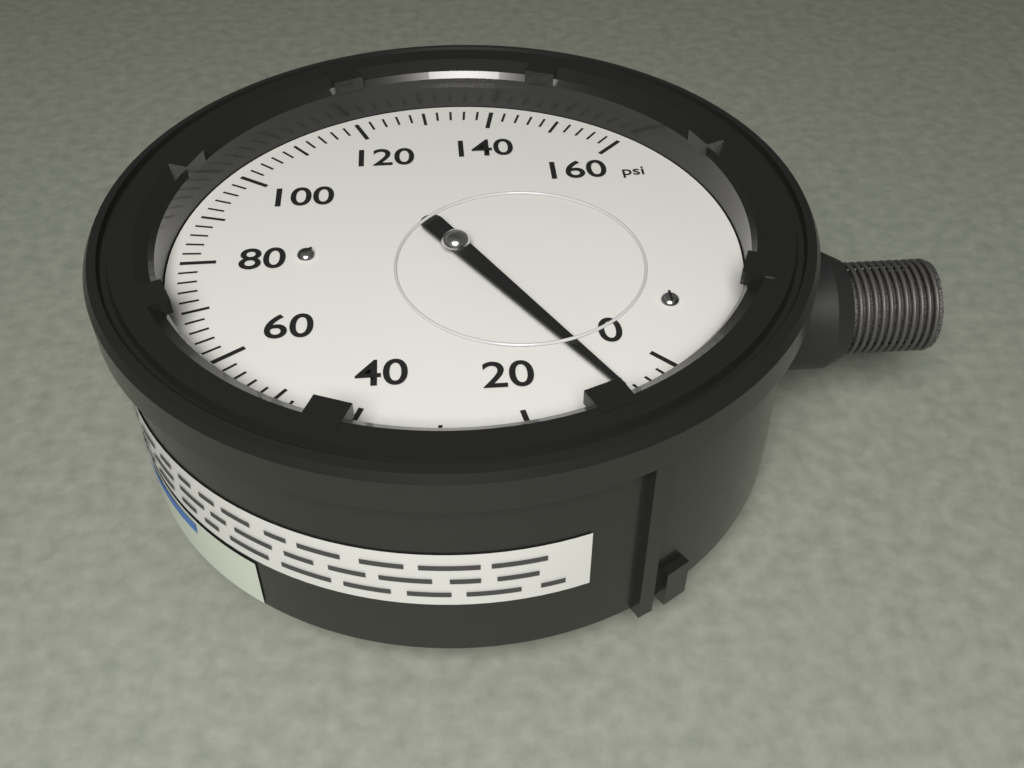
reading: 8 psi
